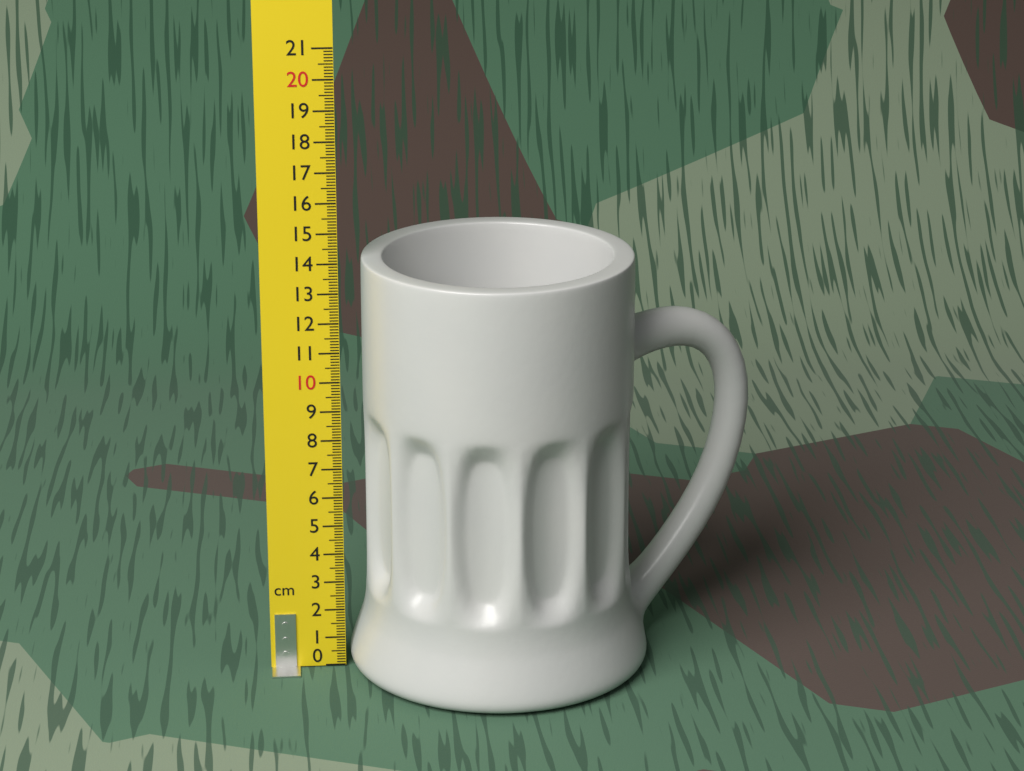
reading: 14.1 cm
